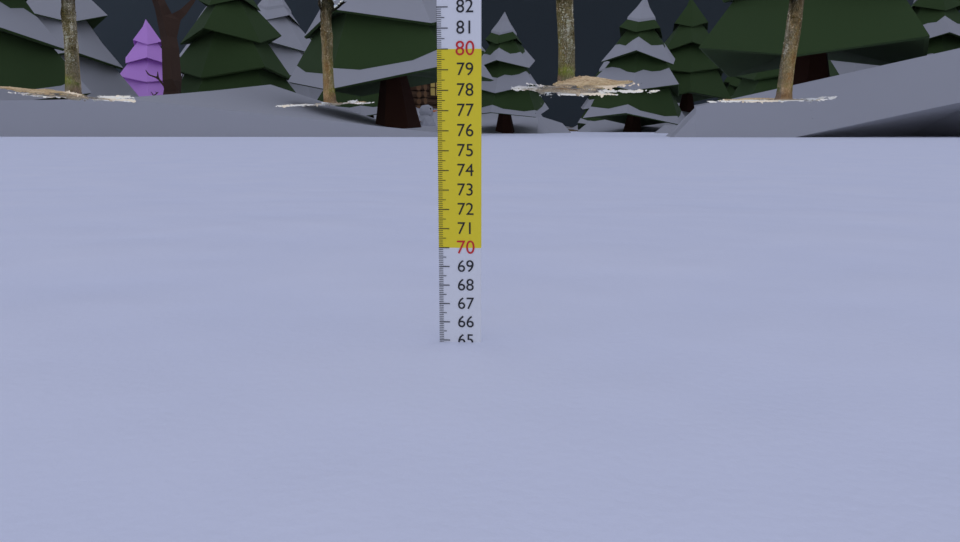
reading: 64.9 cm
